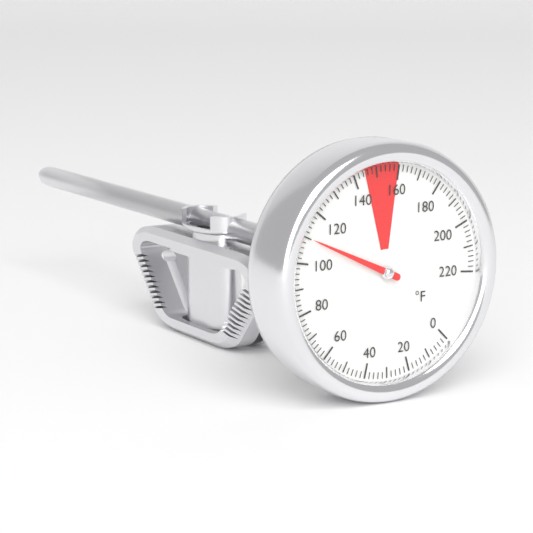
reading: 110 °F
